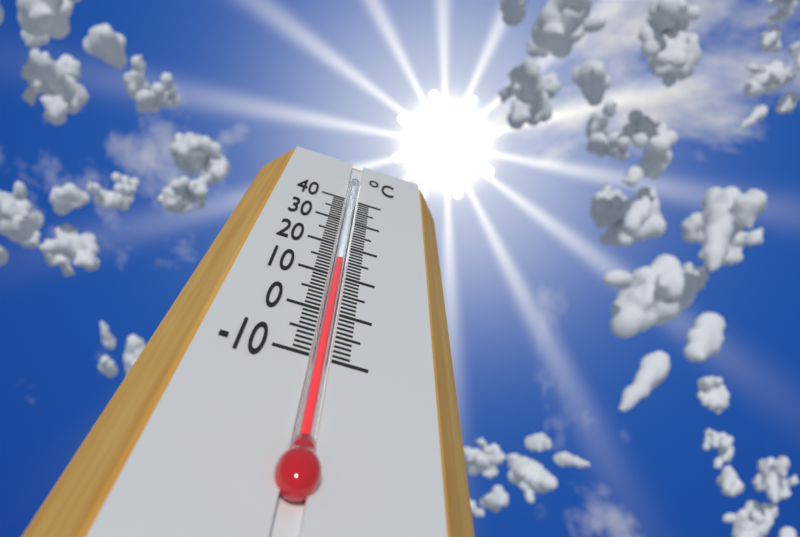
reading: 15 °C
